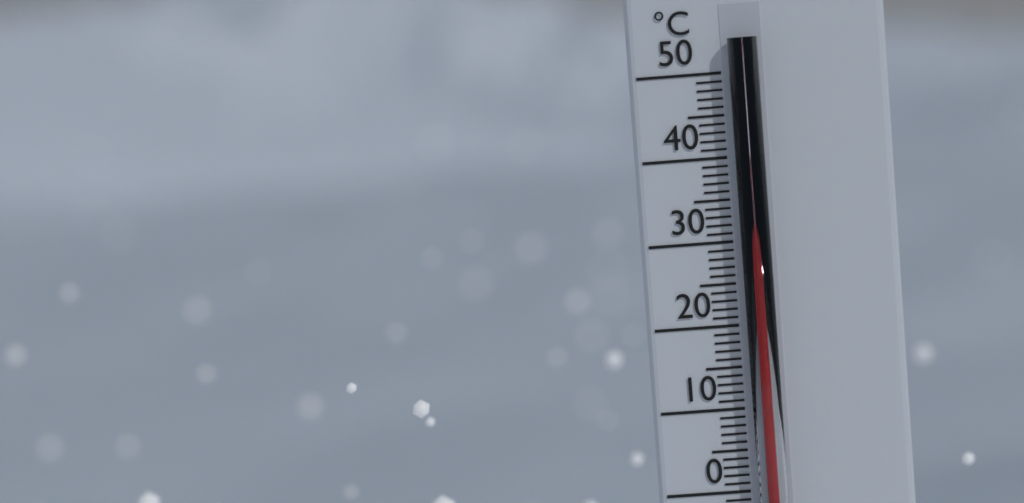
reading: 33 °C
